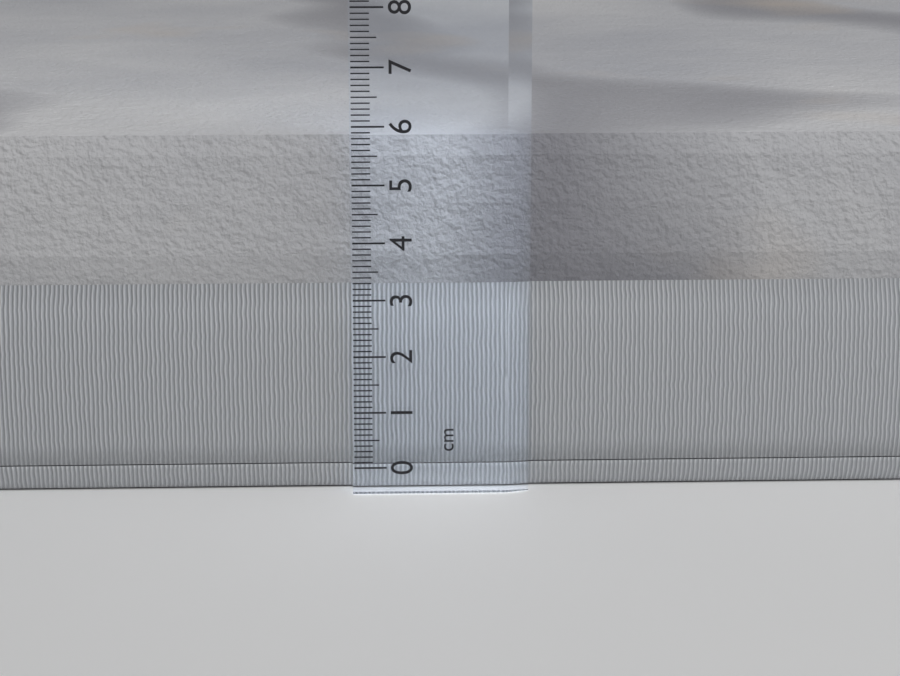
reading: 5.8 cm
